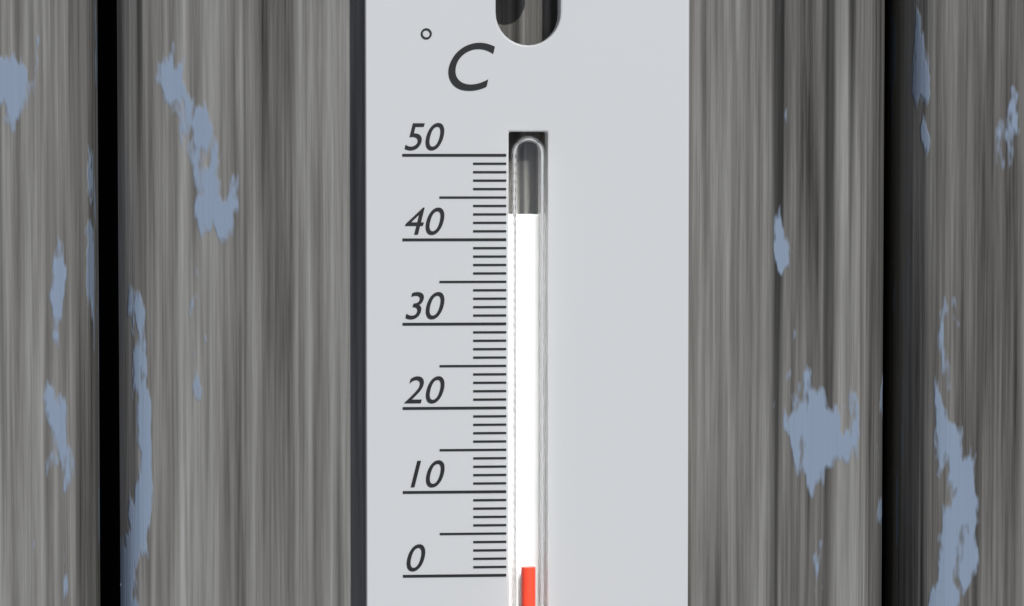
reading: 1 °C
